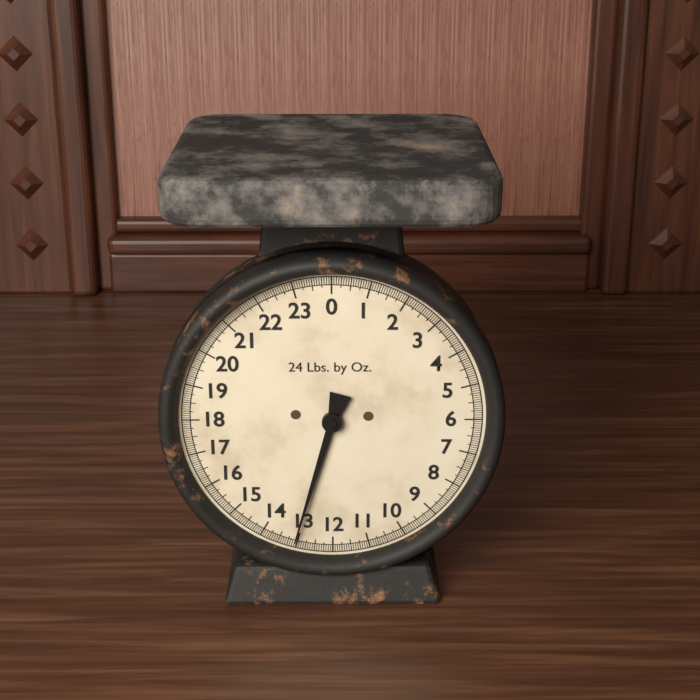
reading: 13.0625 lb
